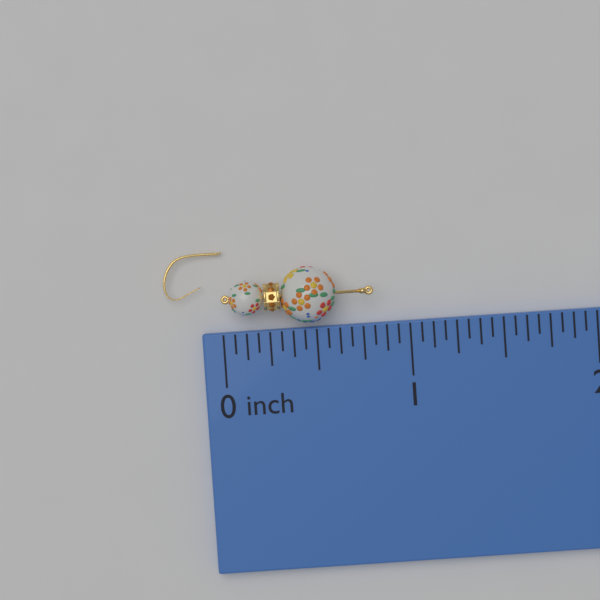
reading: 0.8125 inch
